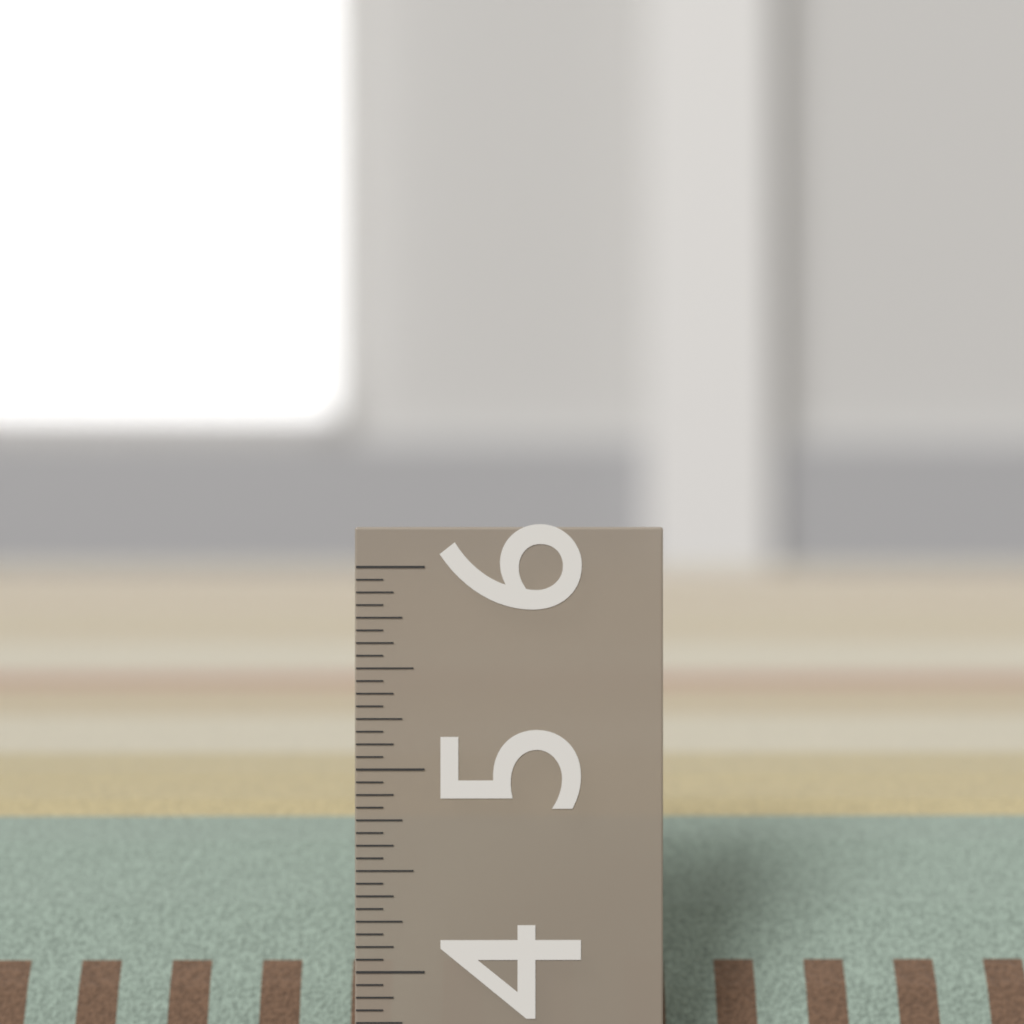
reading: 4.6875 in
